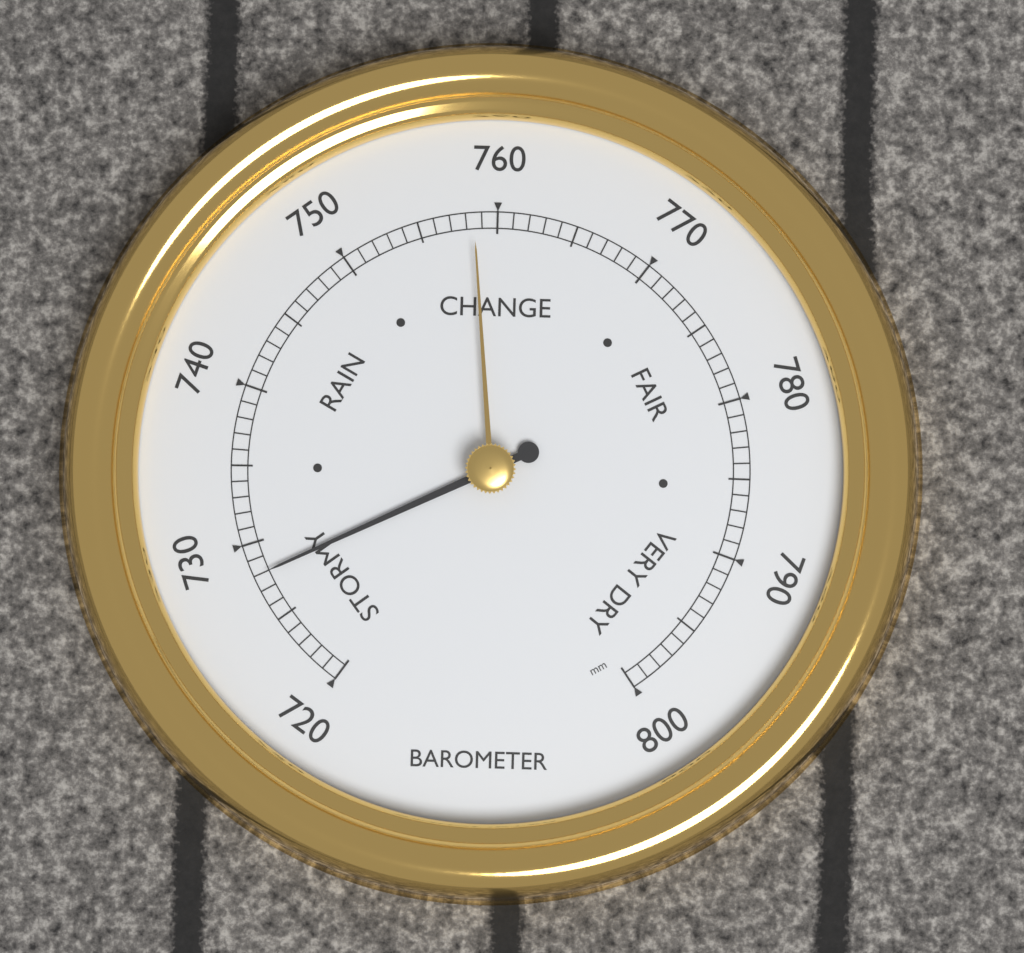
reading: 728 mm
